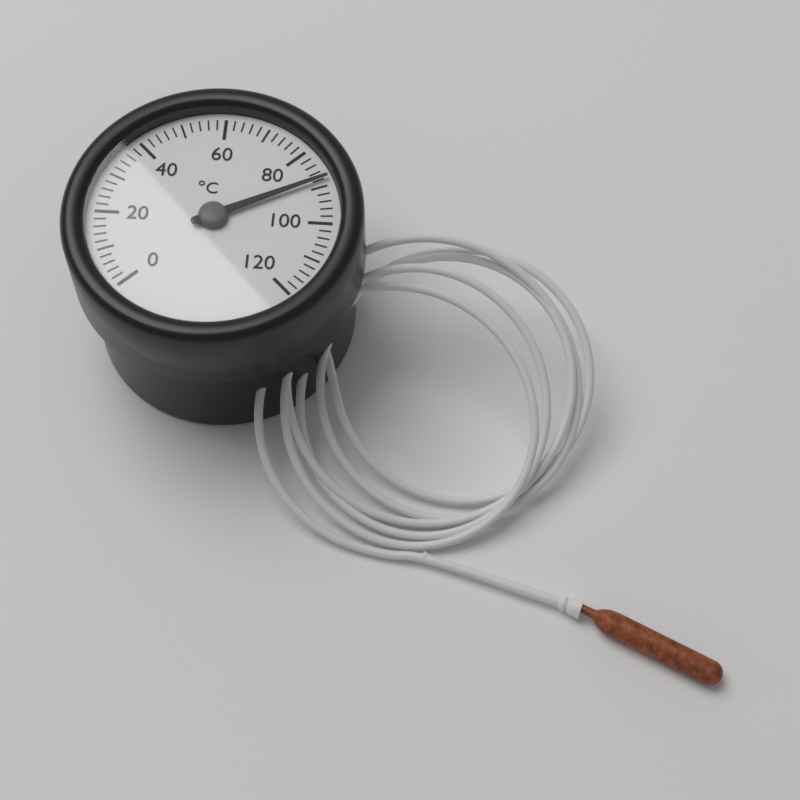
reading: 88 °C
